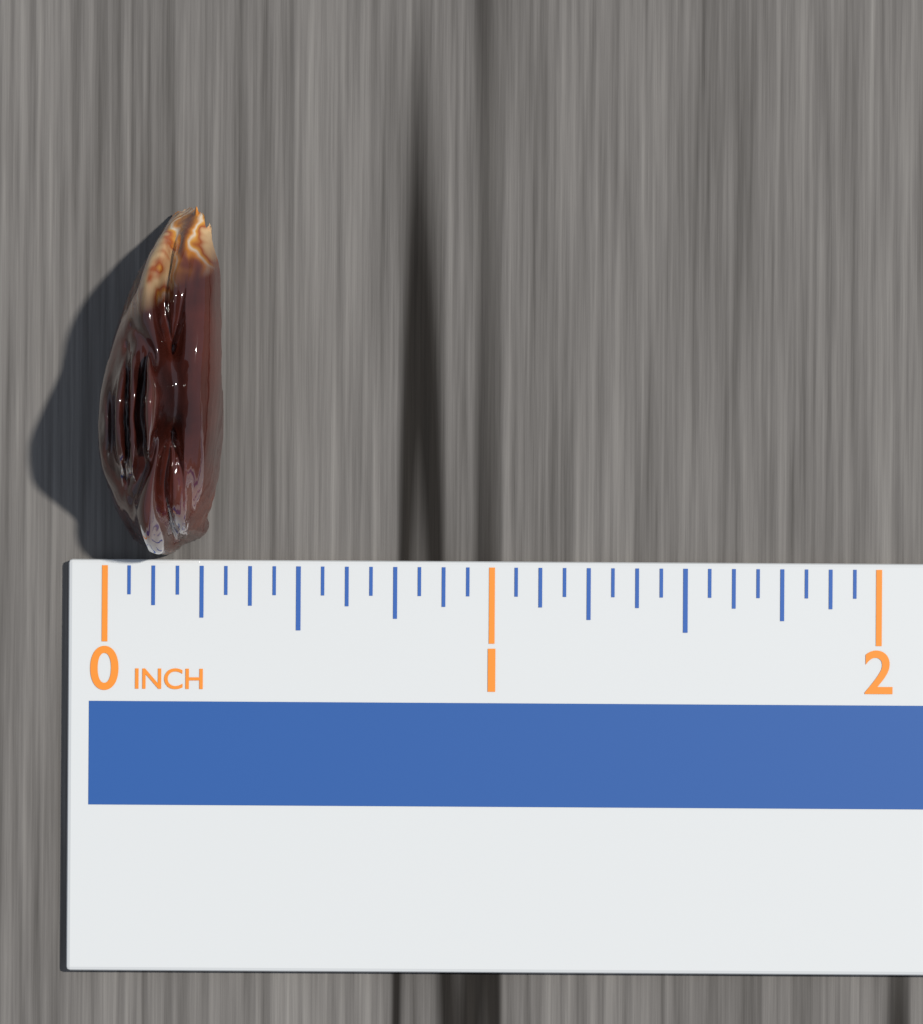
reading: 0.3125 in
